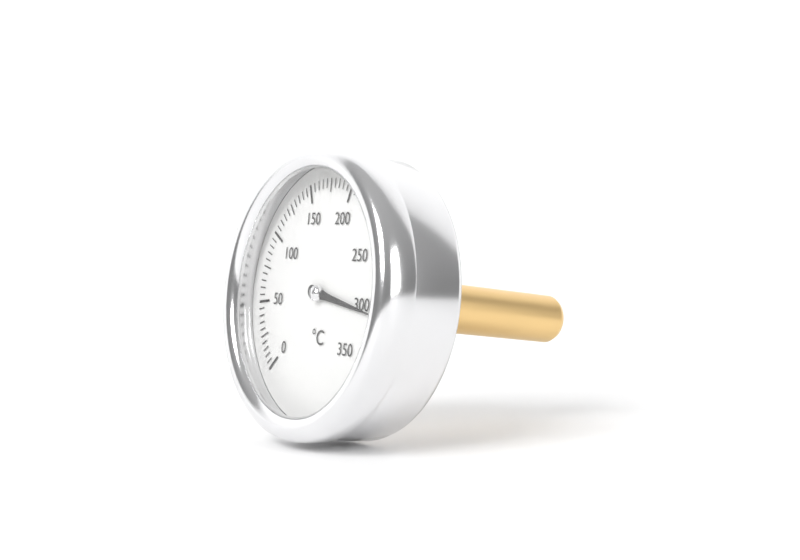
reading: 305 °C
